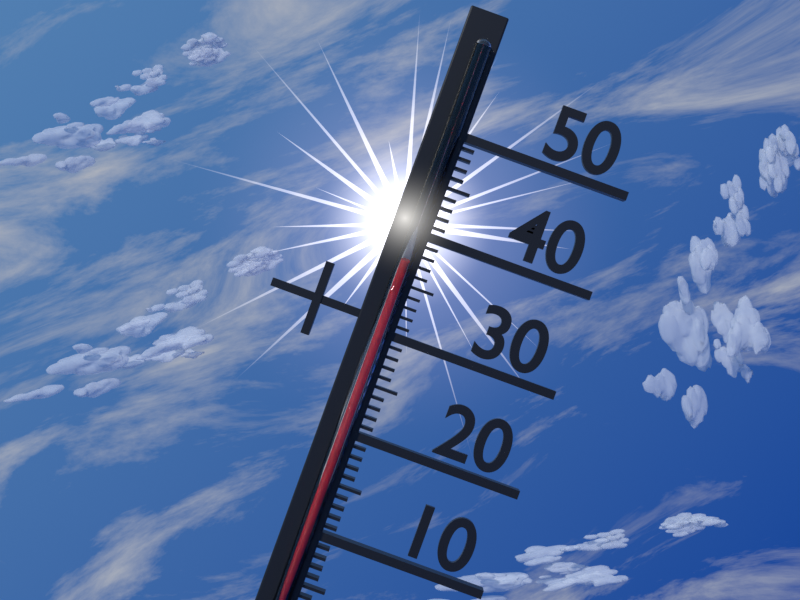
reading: 37 (no unit)
